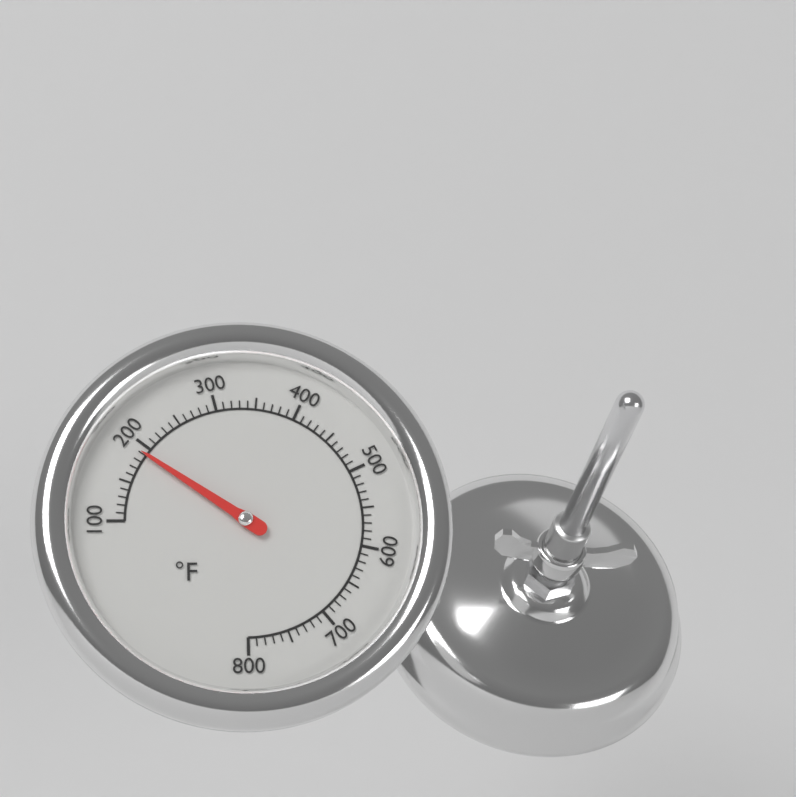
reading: 190 °F
